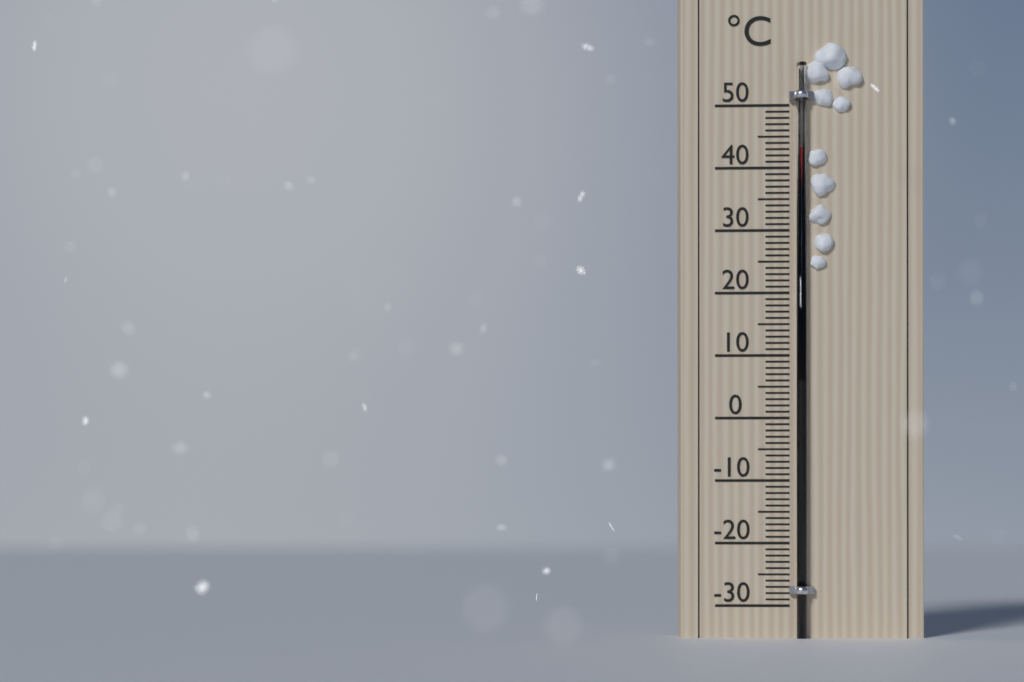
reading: 43 °C
